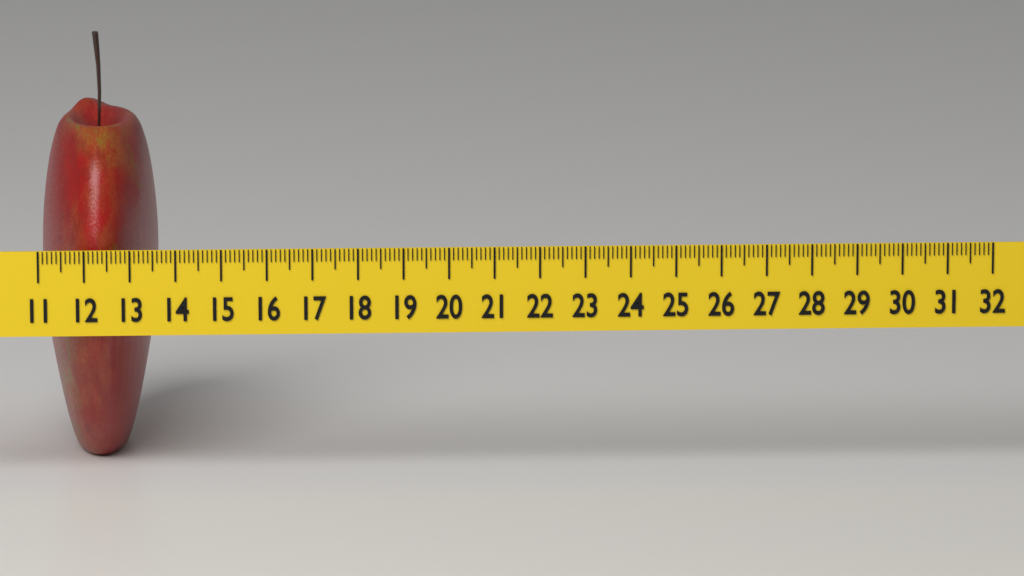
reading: 13.6 (no unit)
